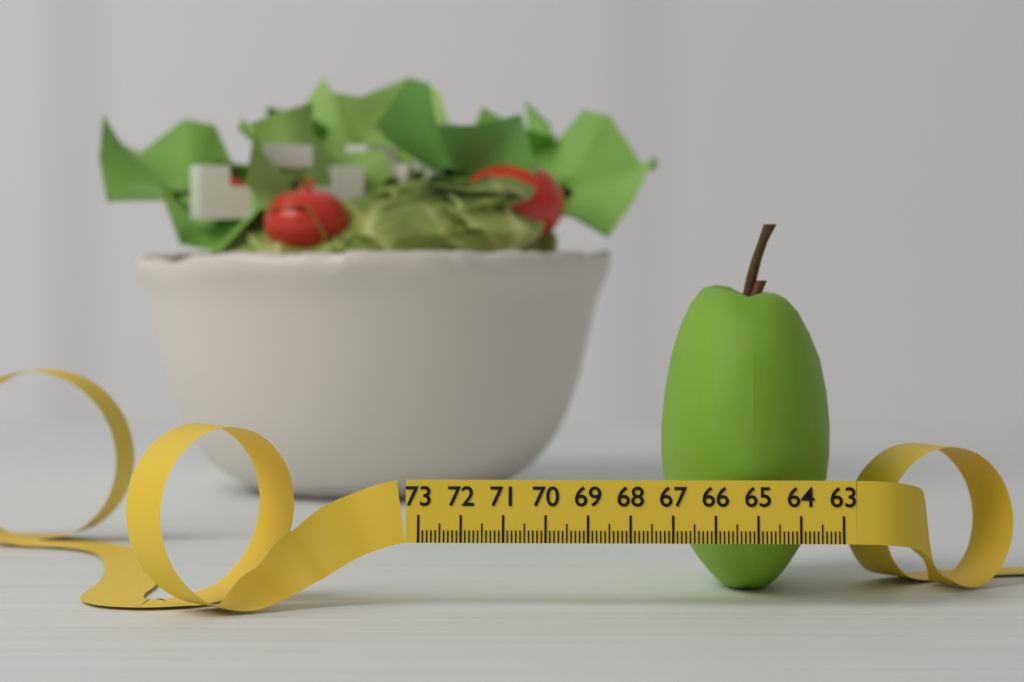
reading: 67.2 (no unit)
